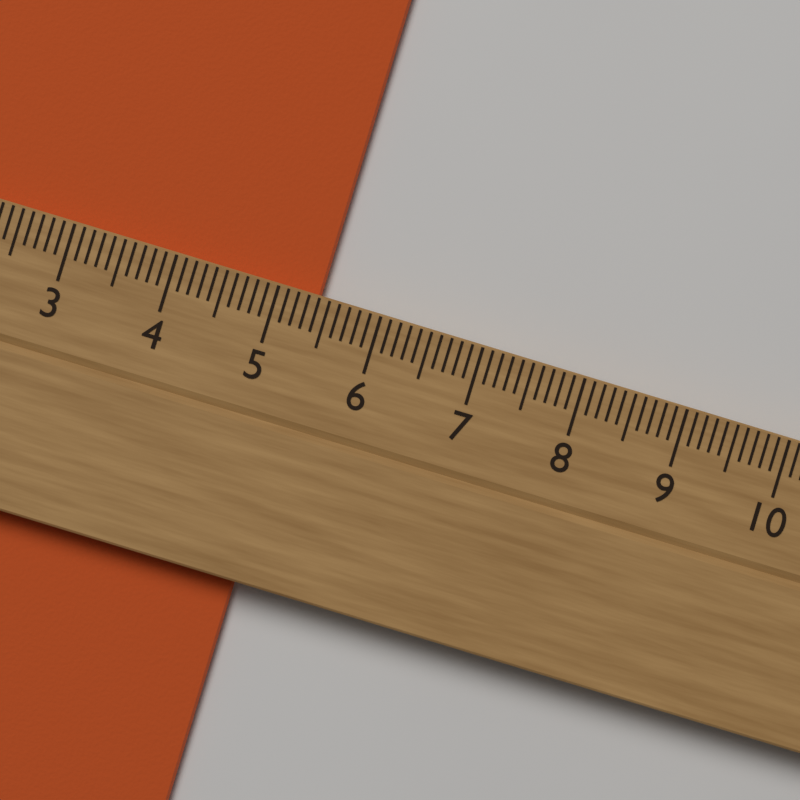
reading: 5.4 cm
